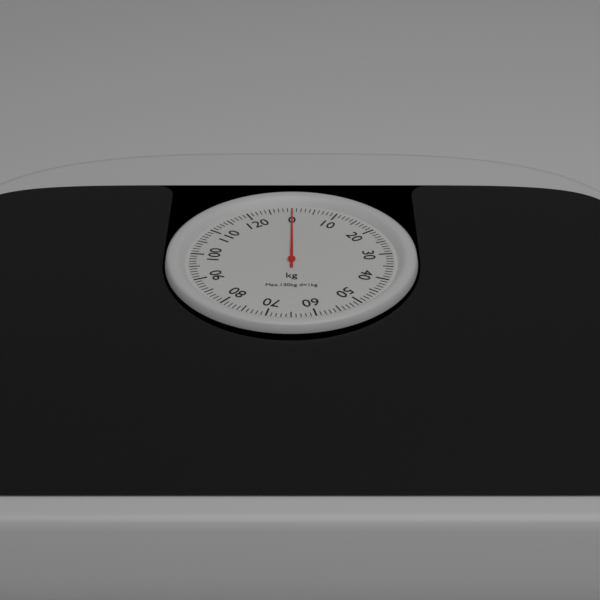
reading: 0 kg
